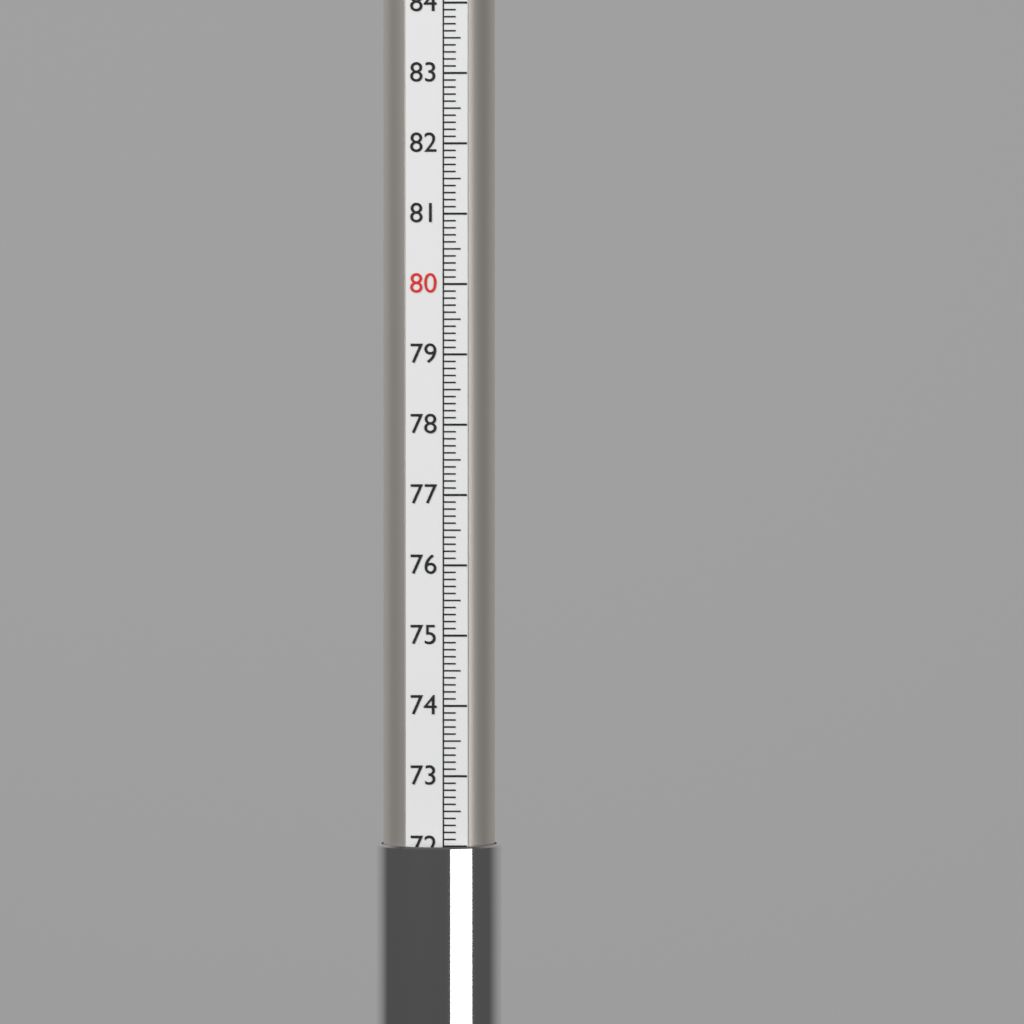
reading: 72.0 (no unit)
